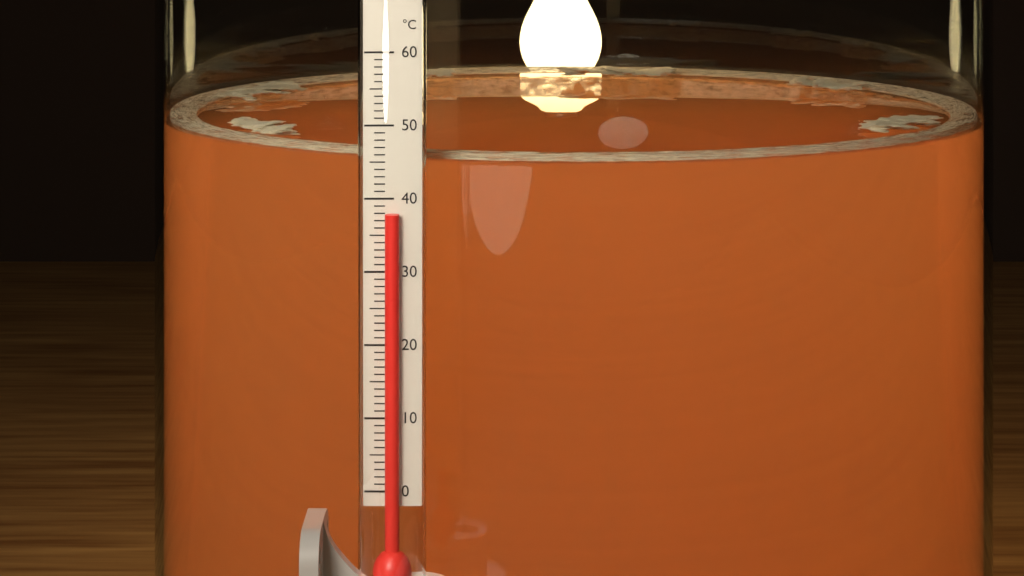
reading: 38 °C
